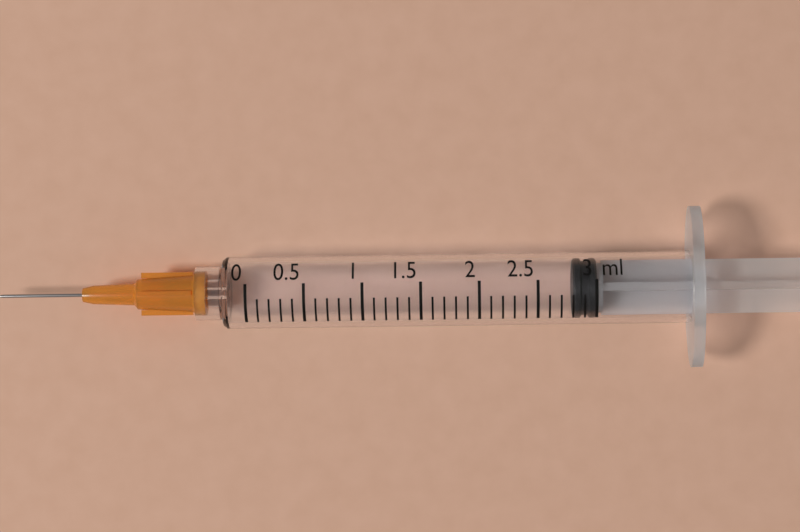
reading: 2.8 ml
